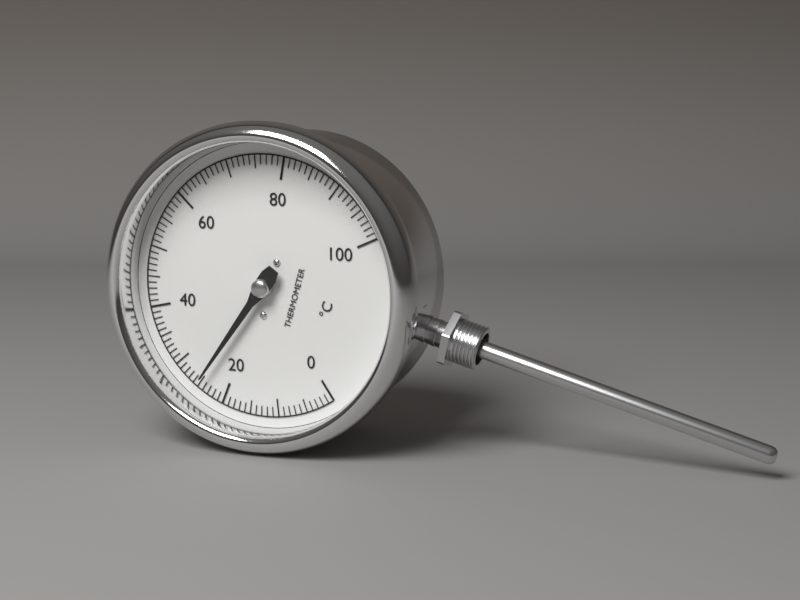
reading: 25 °C
